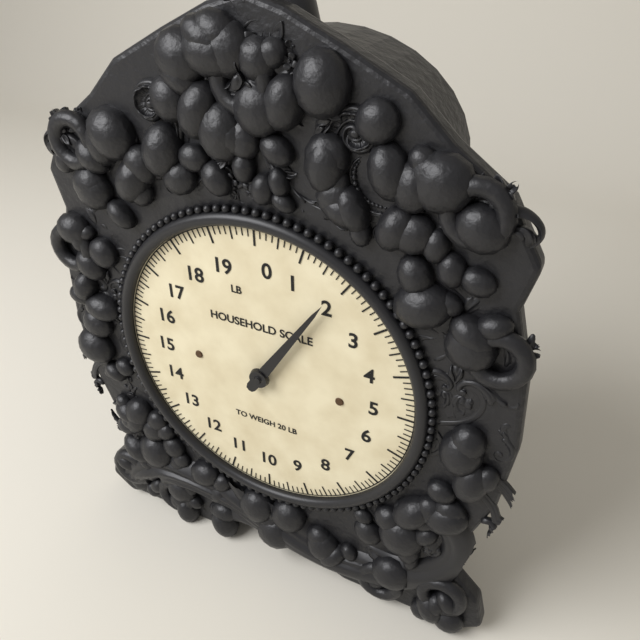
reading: 1.875 lb
